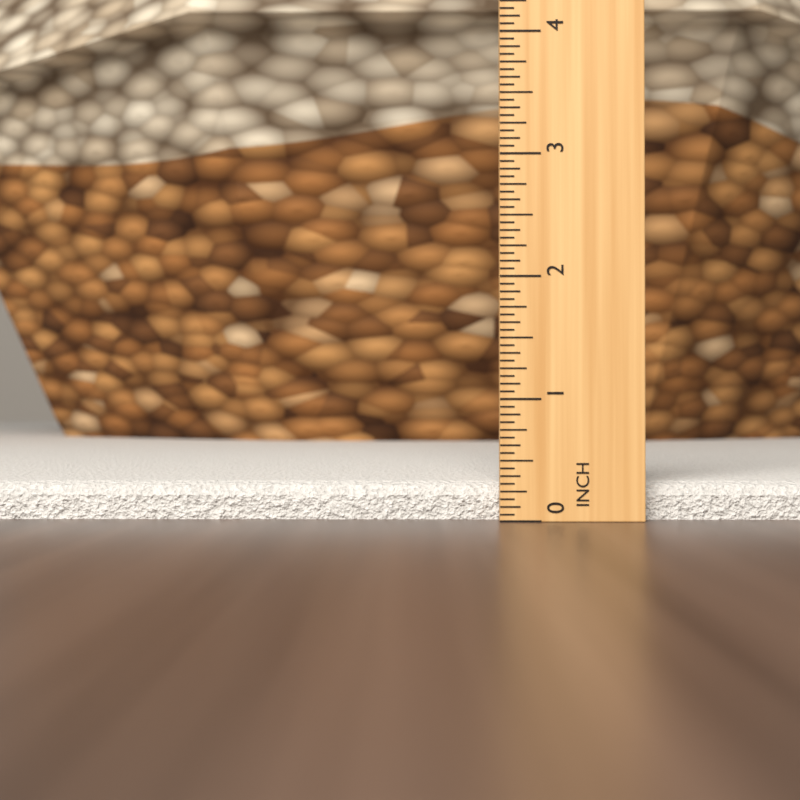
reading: 0.3125 in
